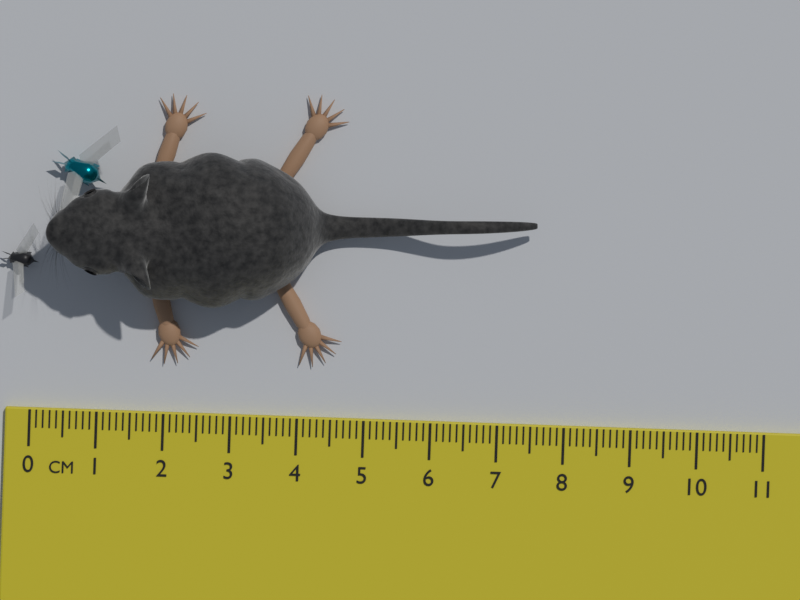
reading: 7.5 cm
